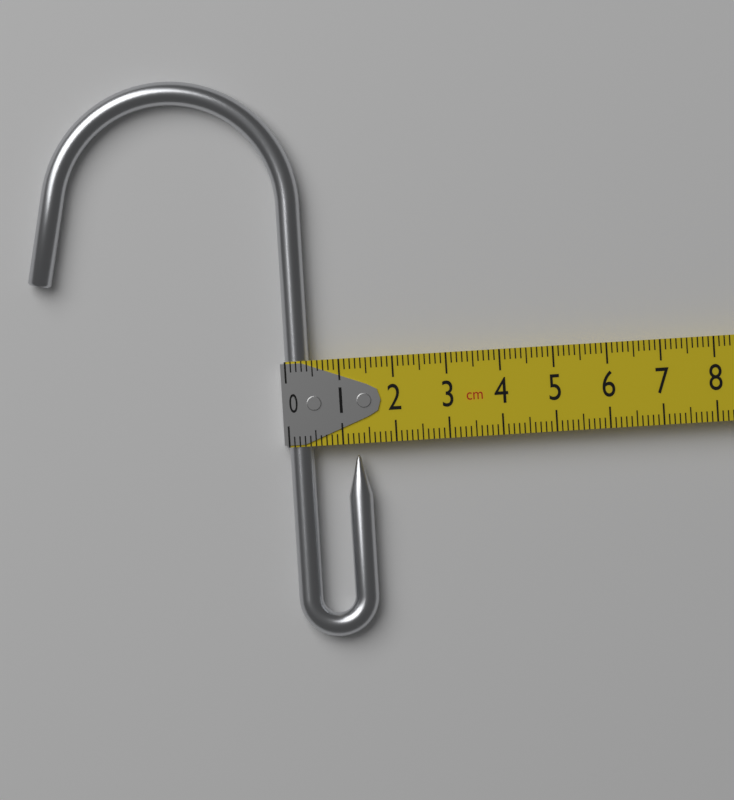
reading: 1.5 cm
